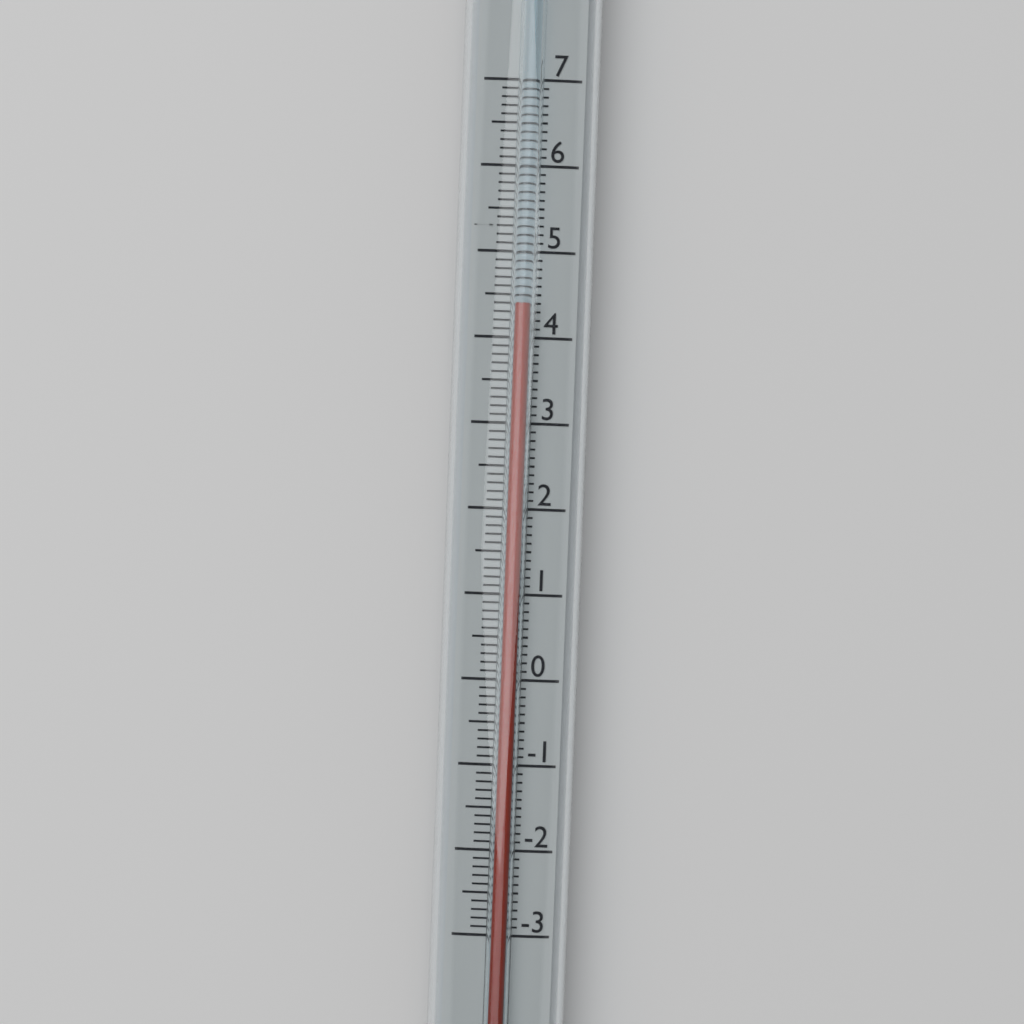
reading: 4.4 (no unit)
